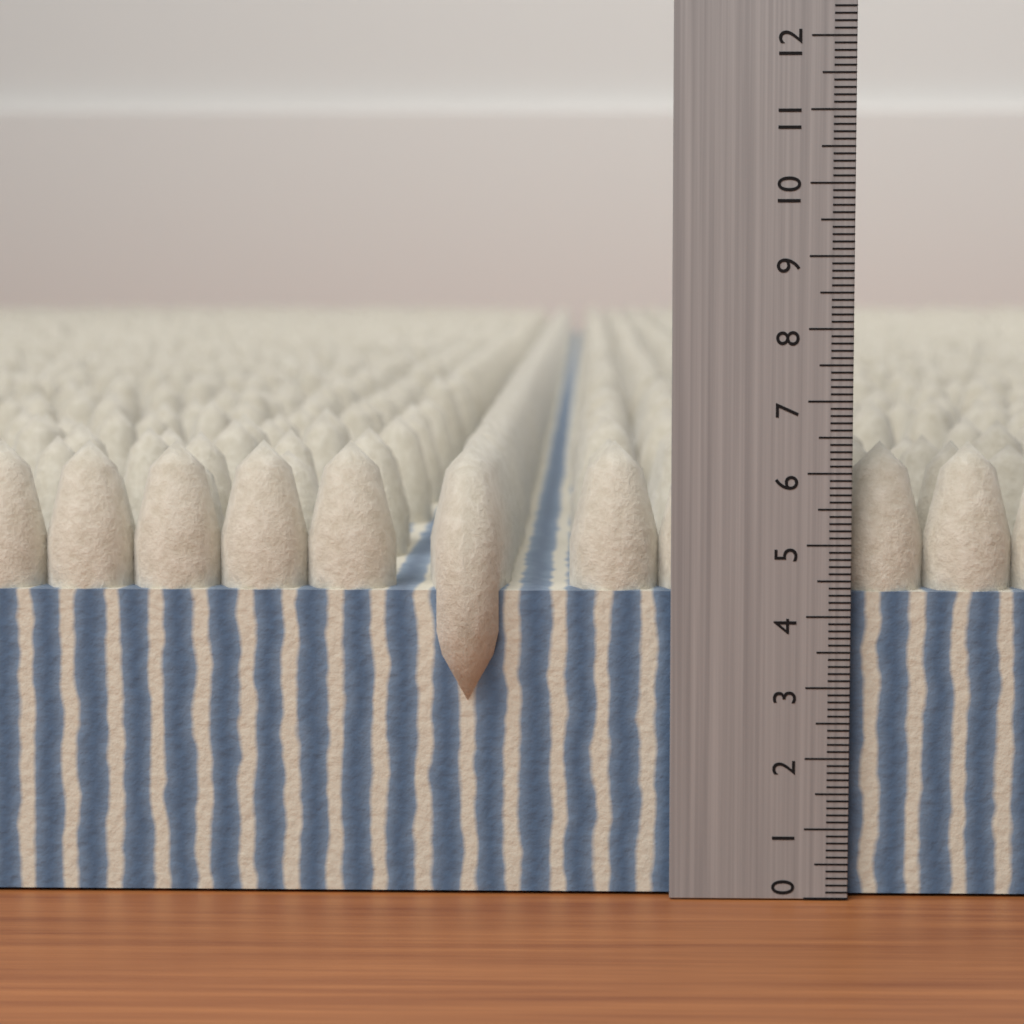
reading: 6.4 (no unit)
